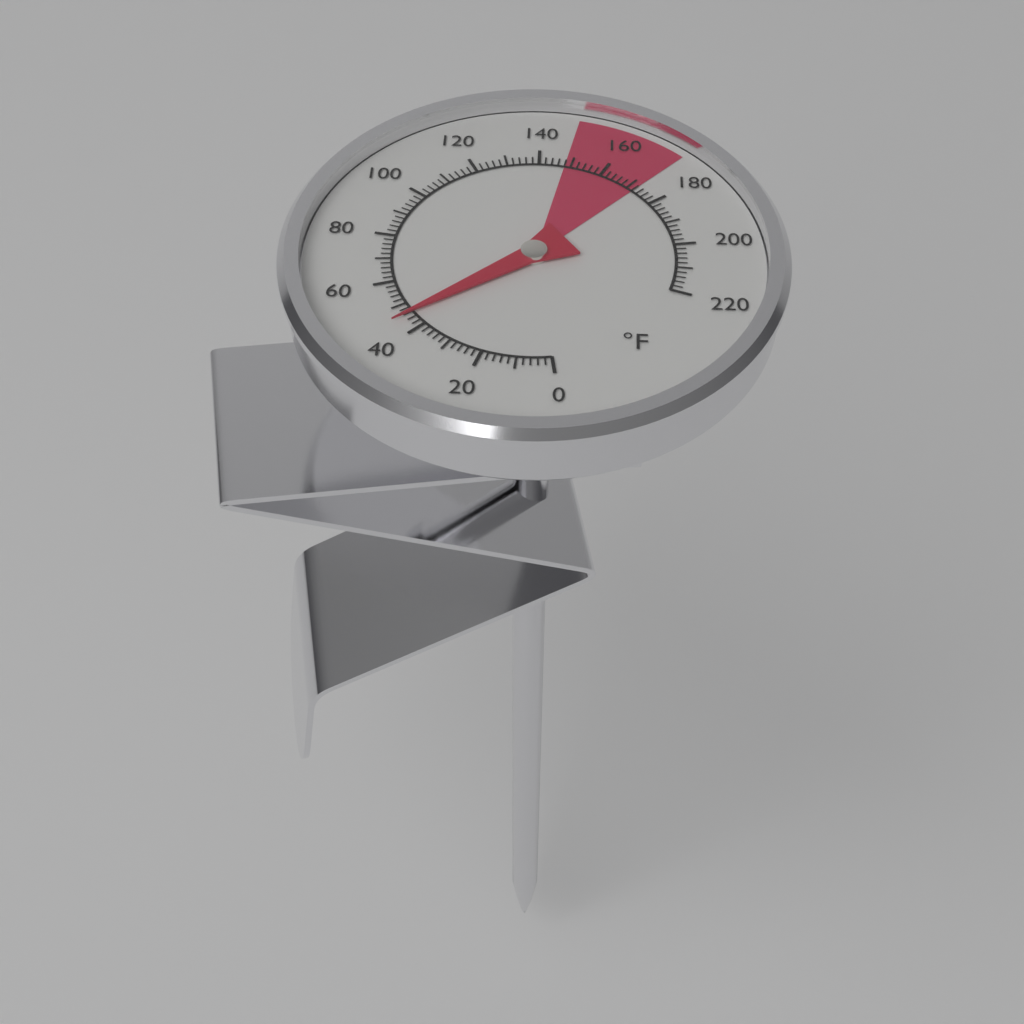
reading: 46 °F
